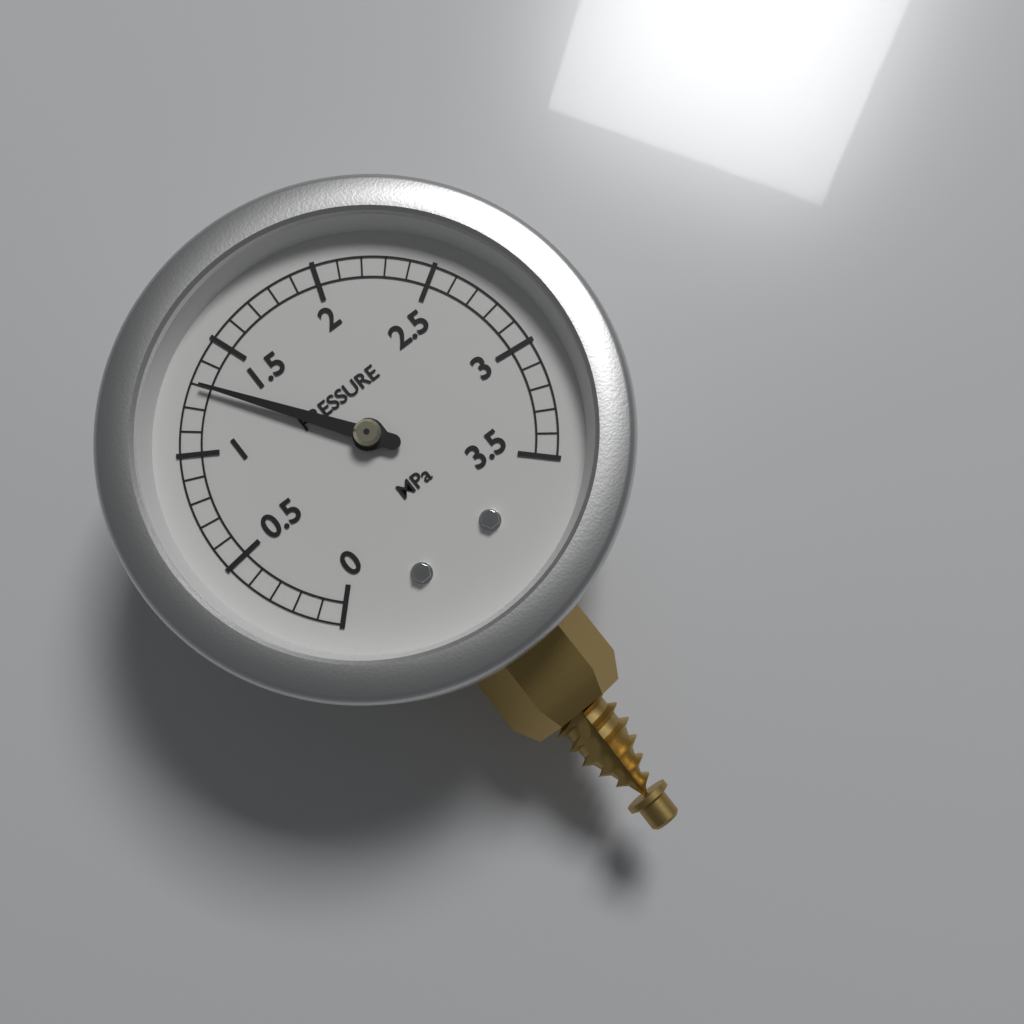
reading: 1.3 MPa
